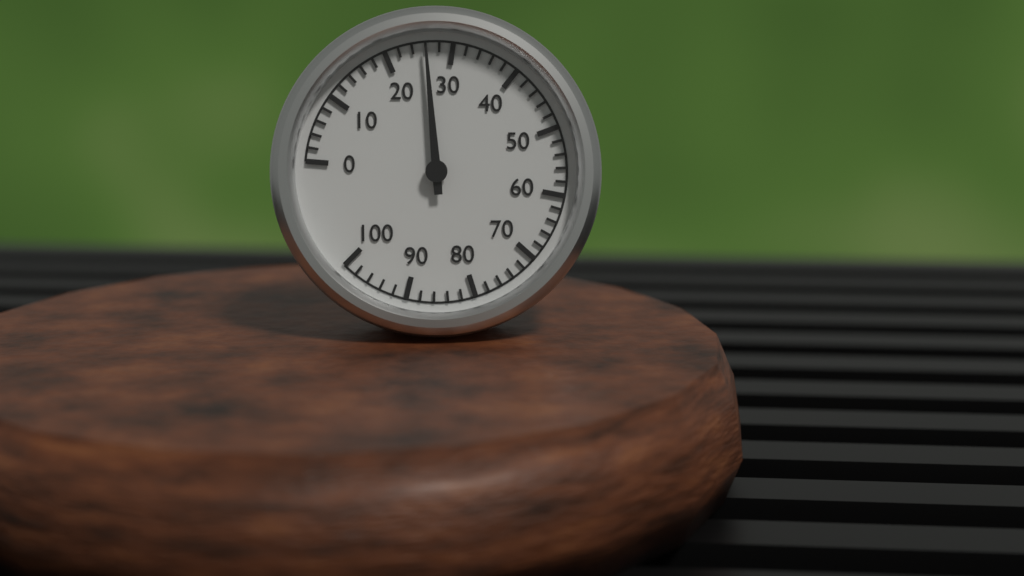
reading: 26 (no unit)
